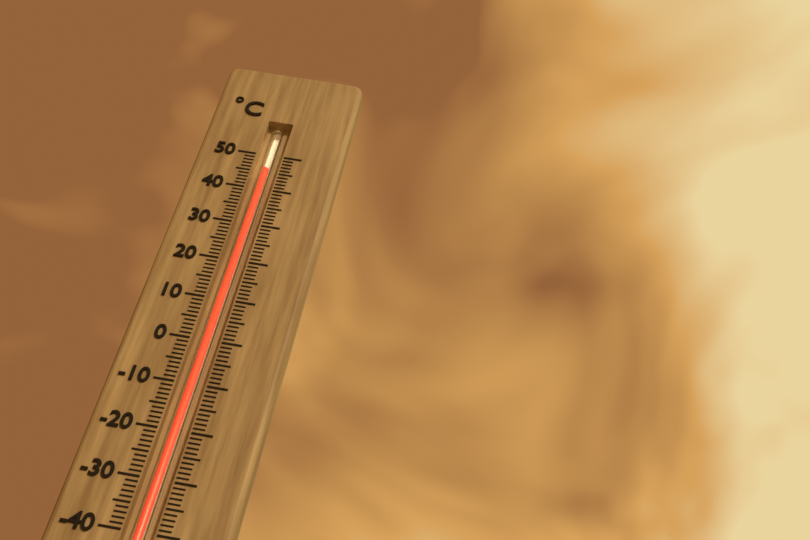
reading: 46 °C
